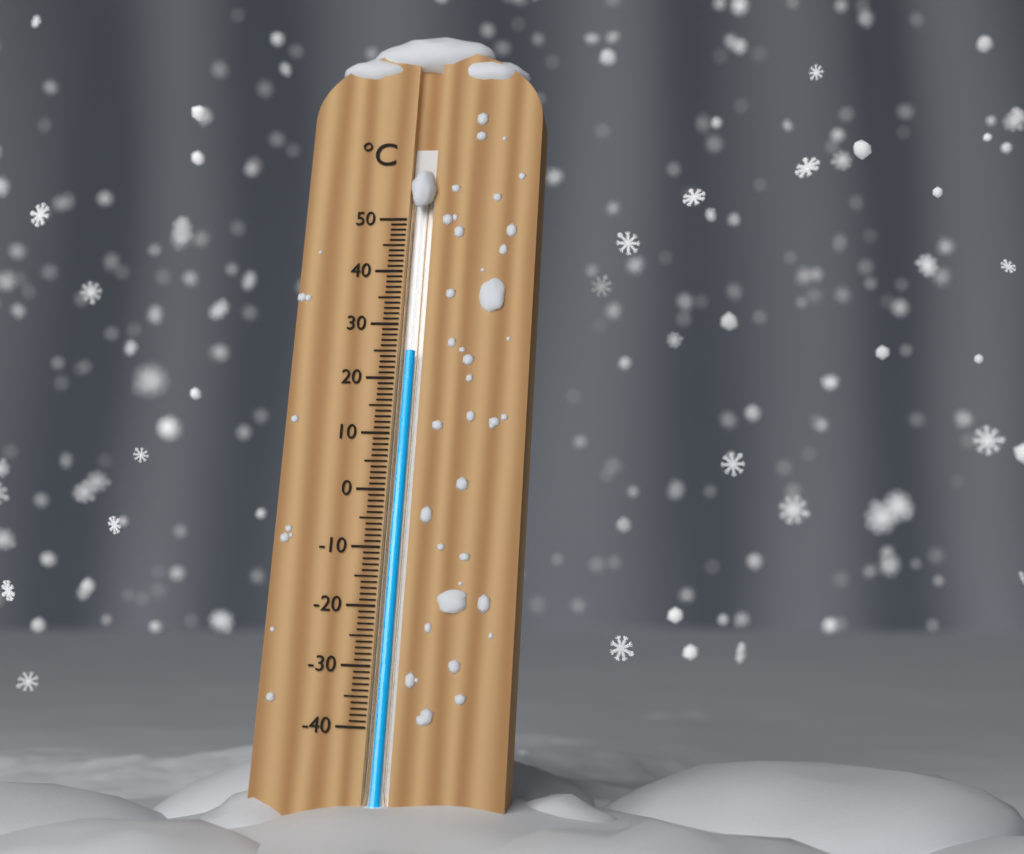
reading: 25 °C
